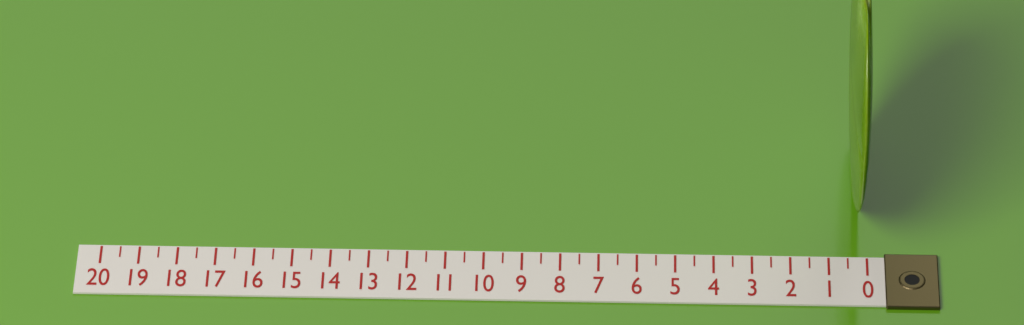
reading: 0.5 (no unit)
